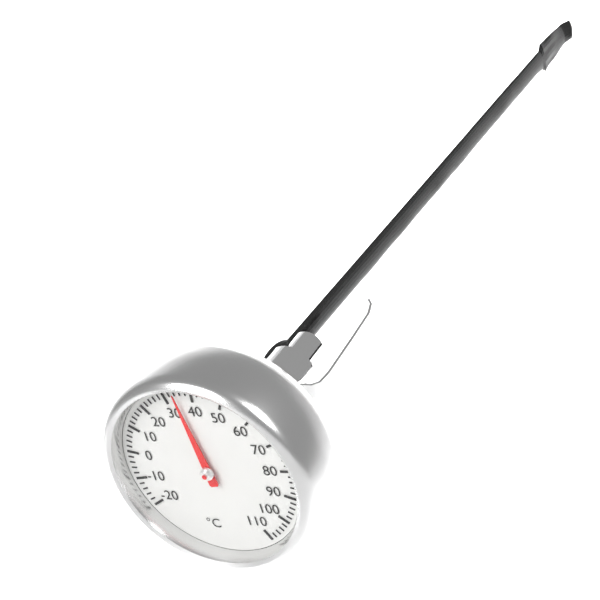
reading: 34 °C
